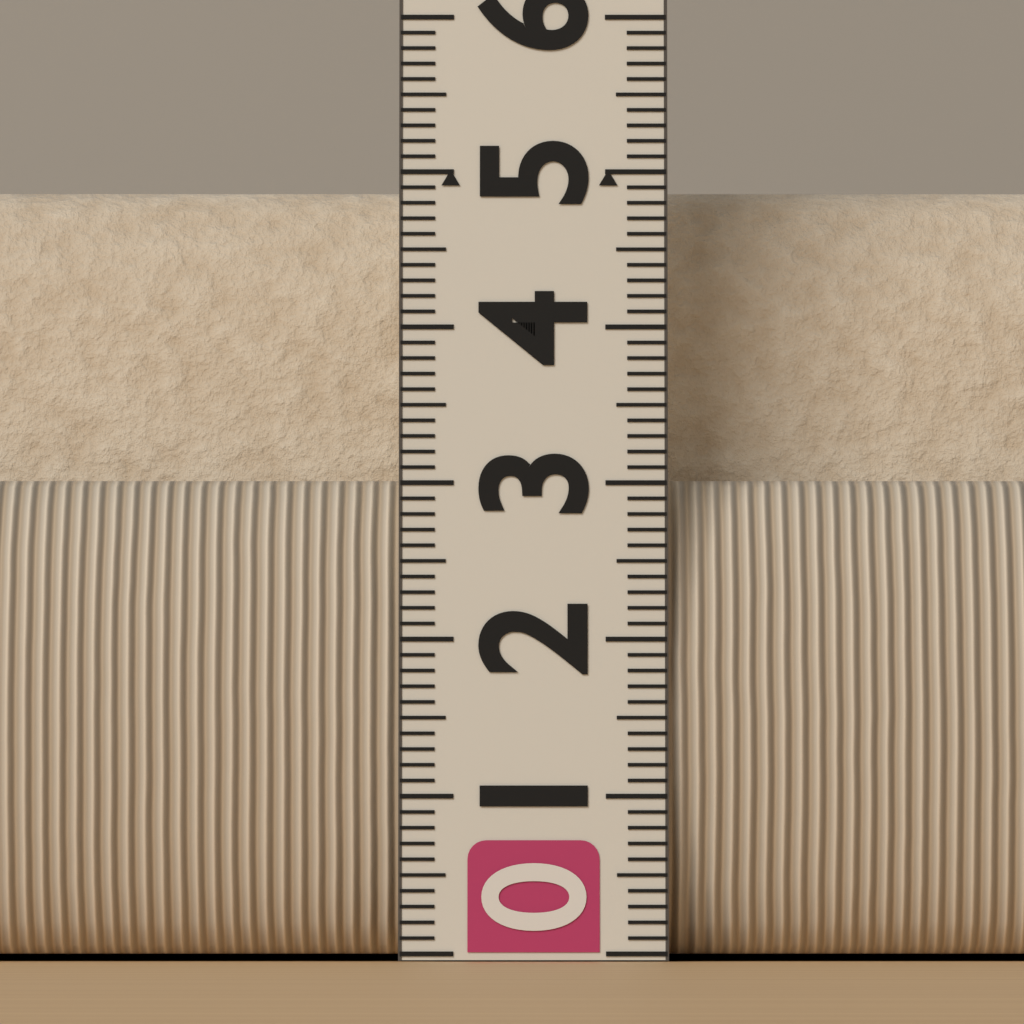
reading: 5.1 (no unit)
